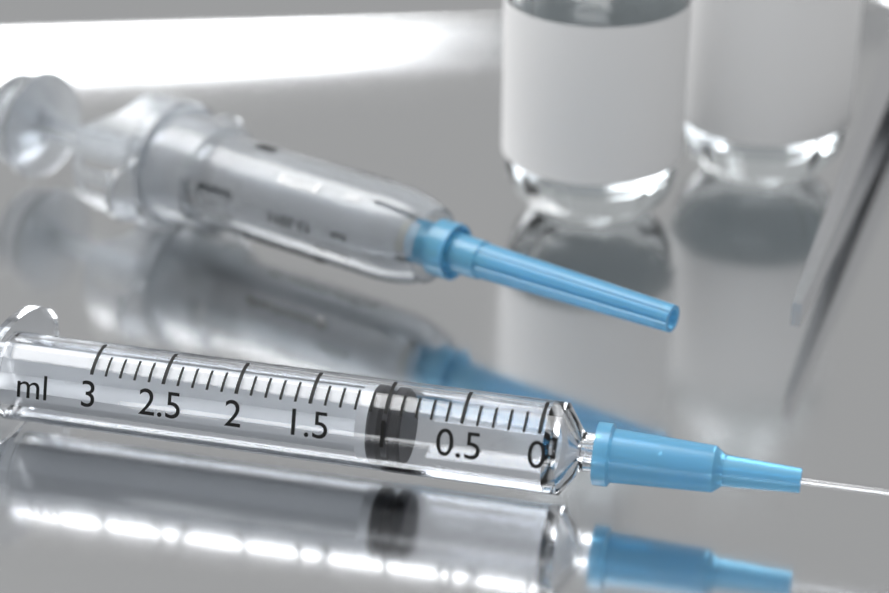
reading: 0.9 ml
